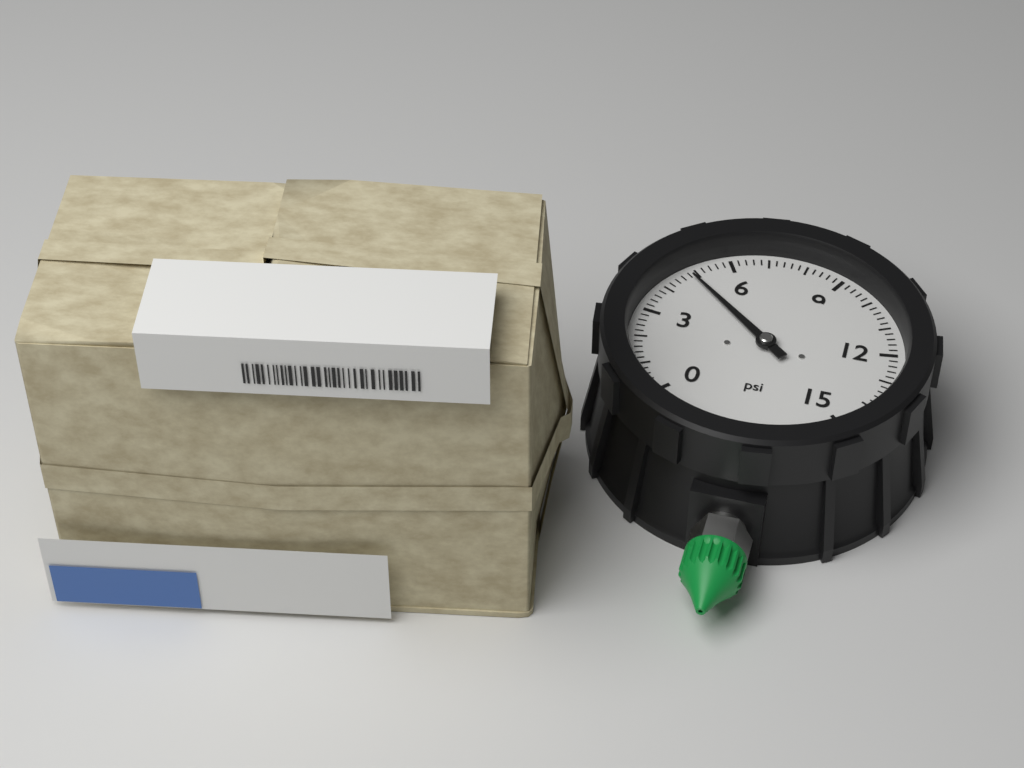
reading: 4.8 psi
